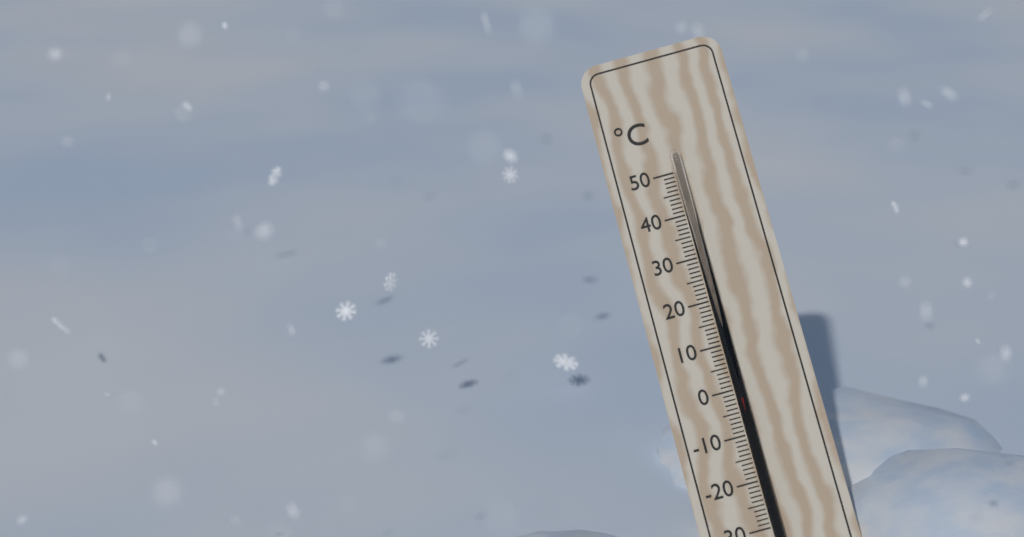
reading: -2 °C
